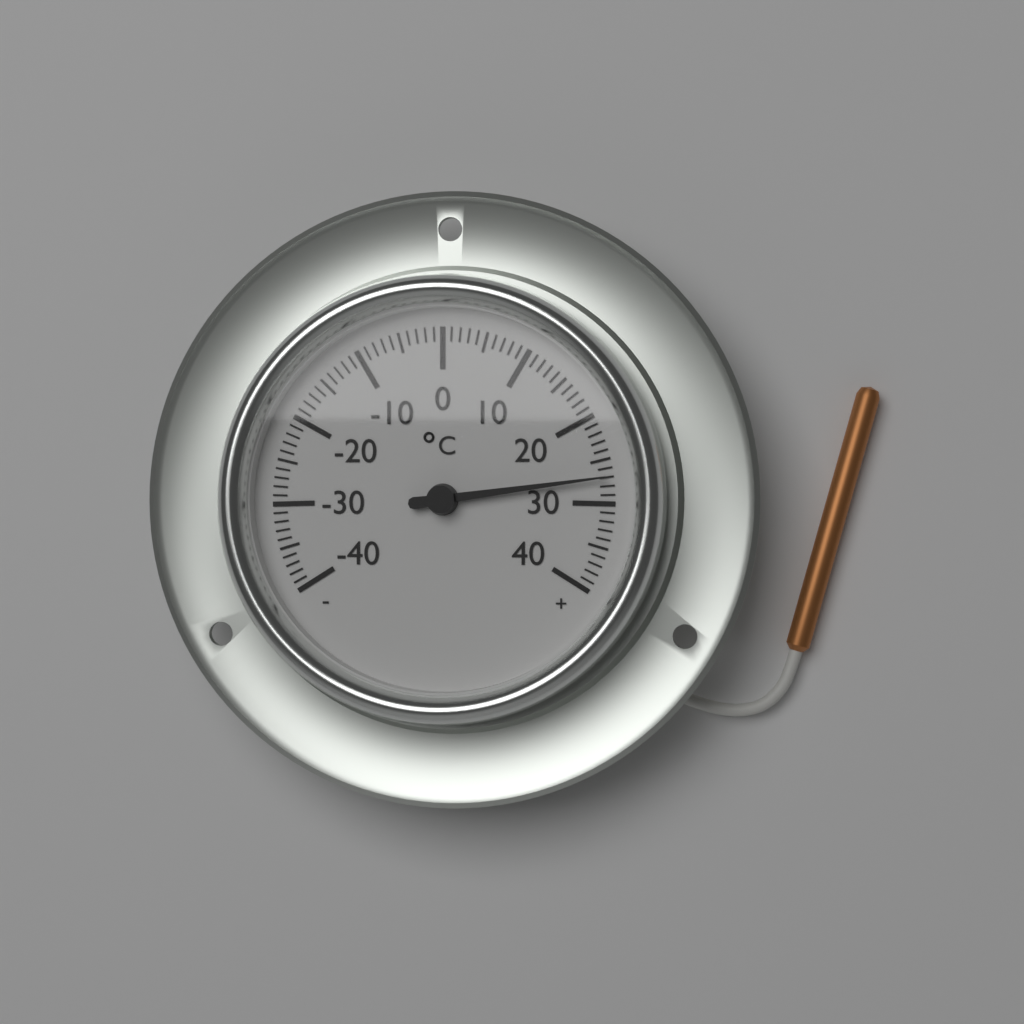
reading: 27 °C
